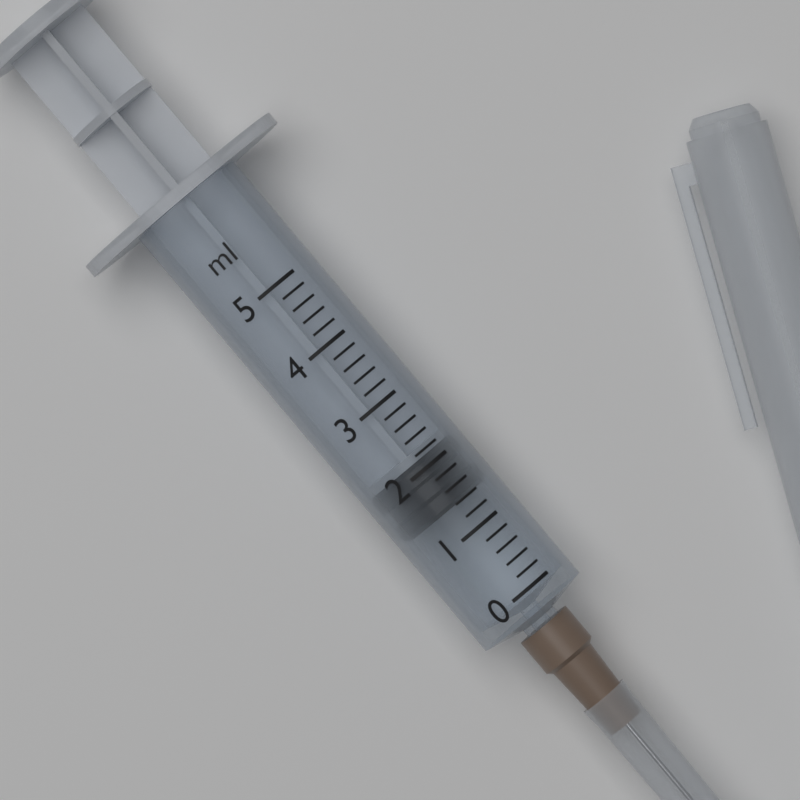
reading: 1.4 ml
